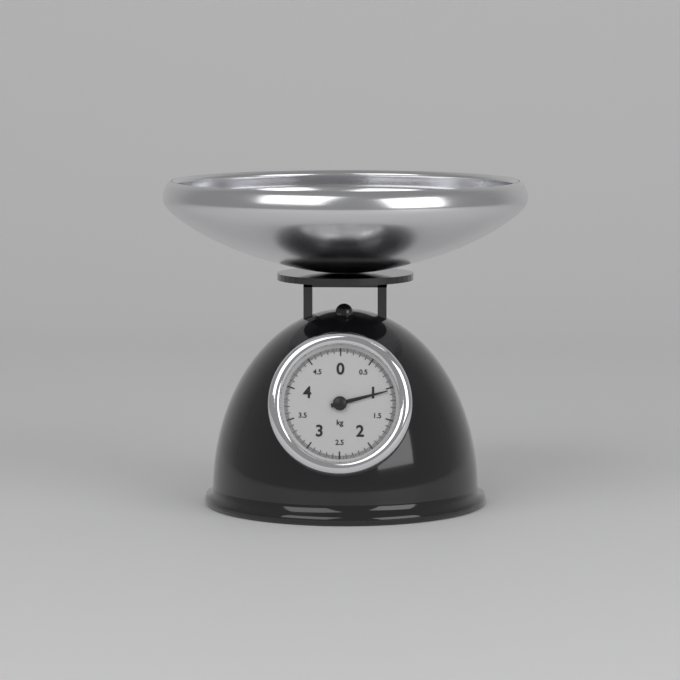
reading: 1.04 kg
